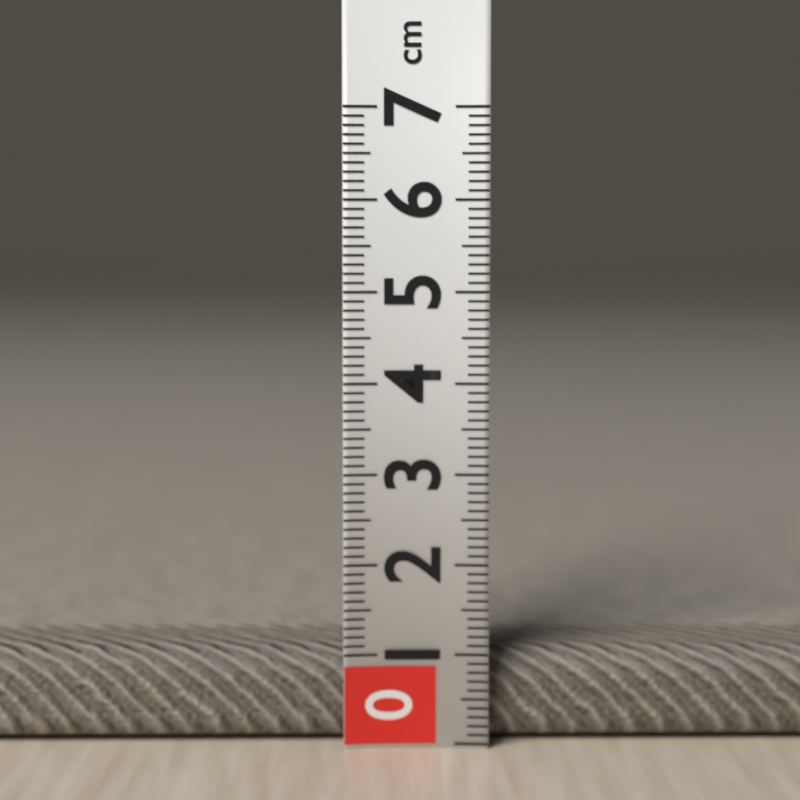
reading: 1.0 cm
